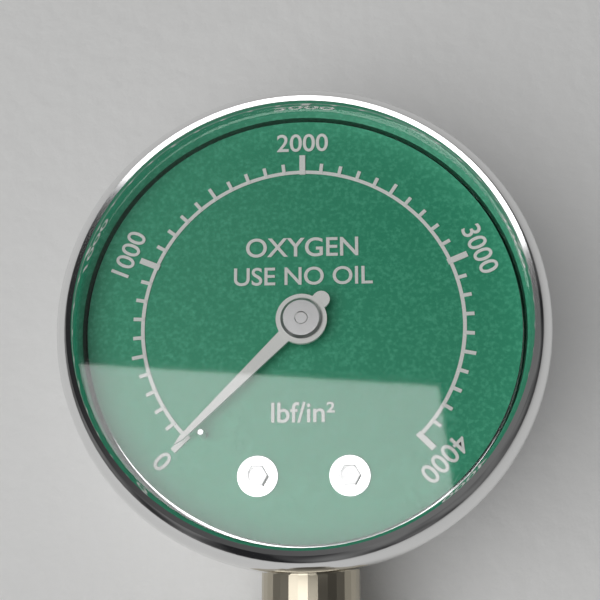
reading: 0 lbf/in²
